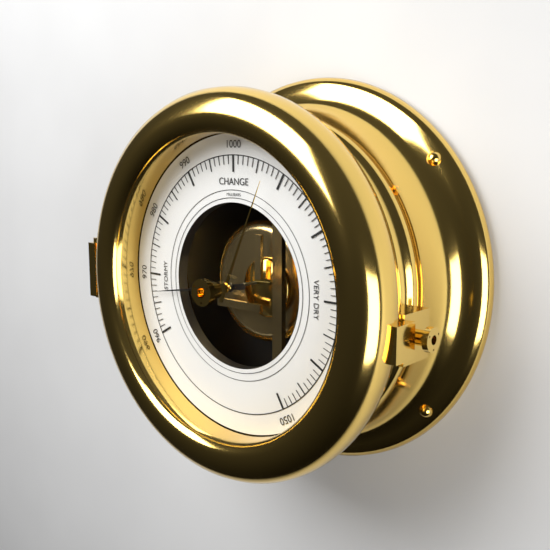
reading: 967 mbar
